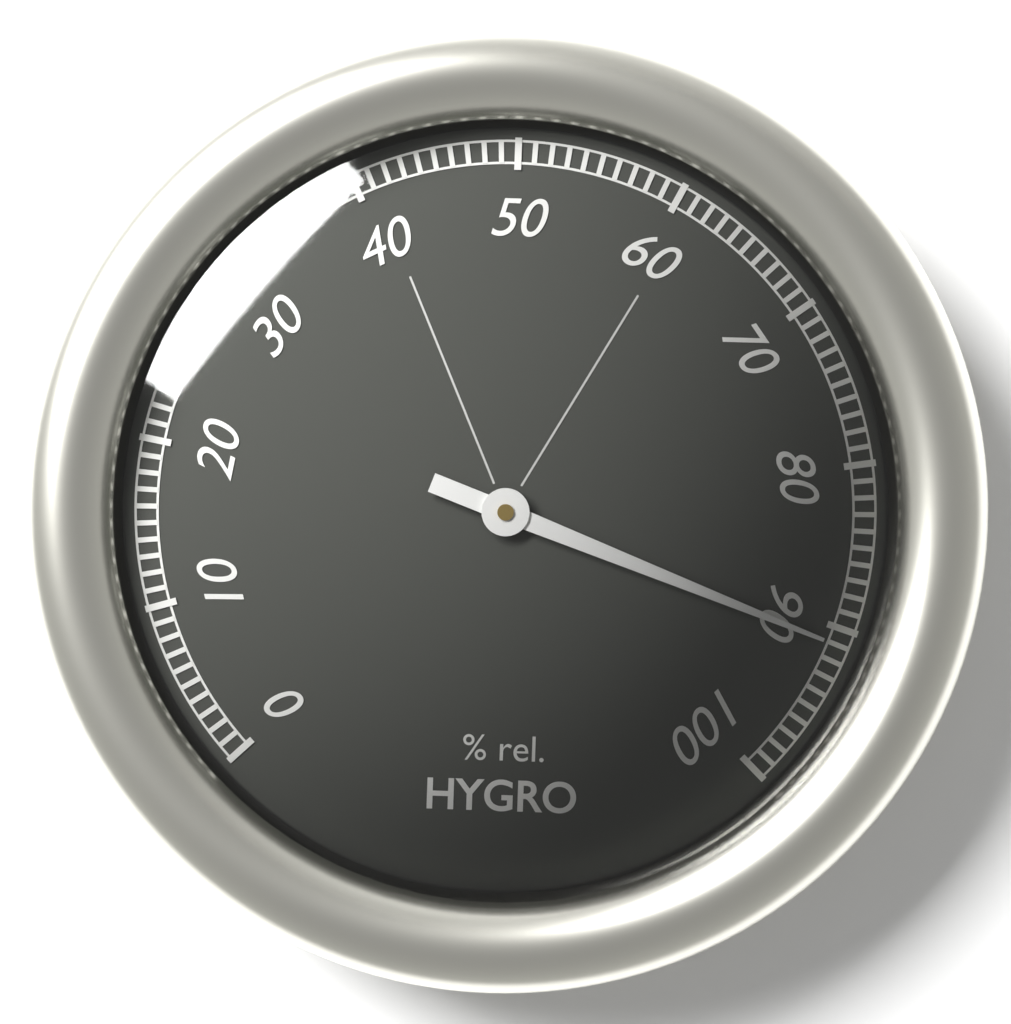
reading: 91 %
